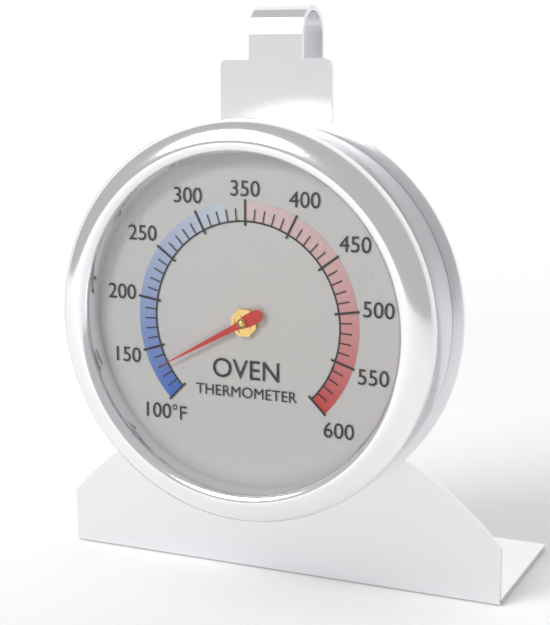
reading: 130 °F
